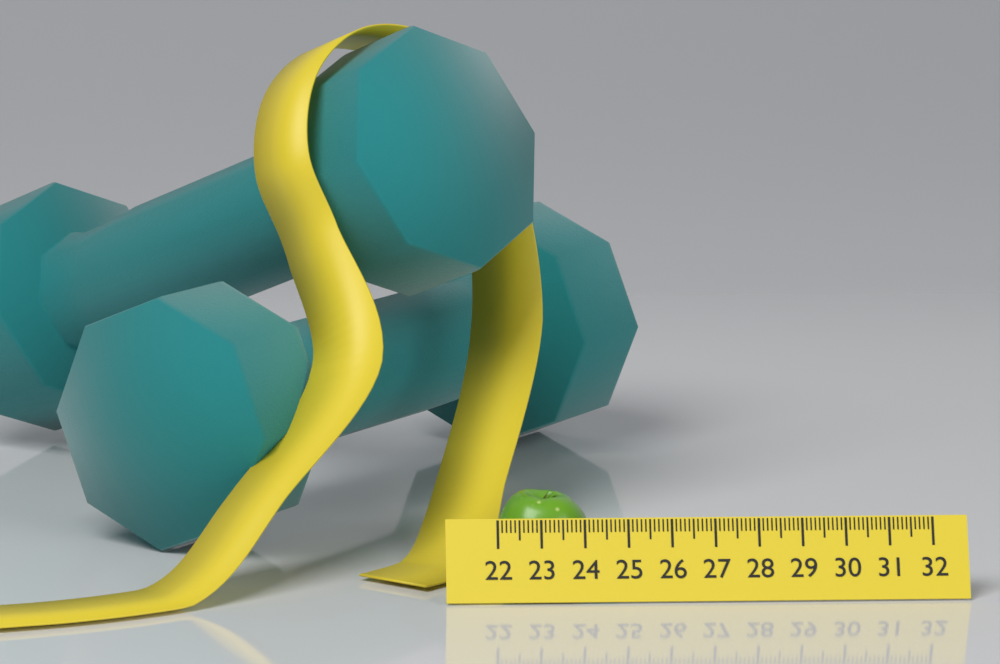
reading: 24.2 (no unit)
